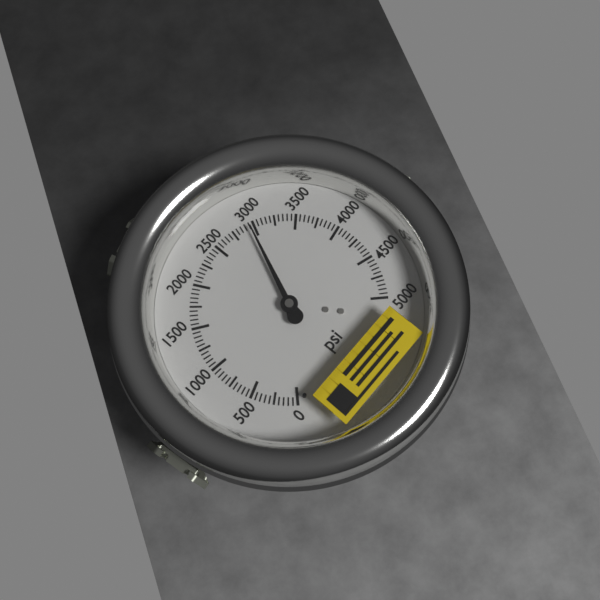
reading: 2950 psi
